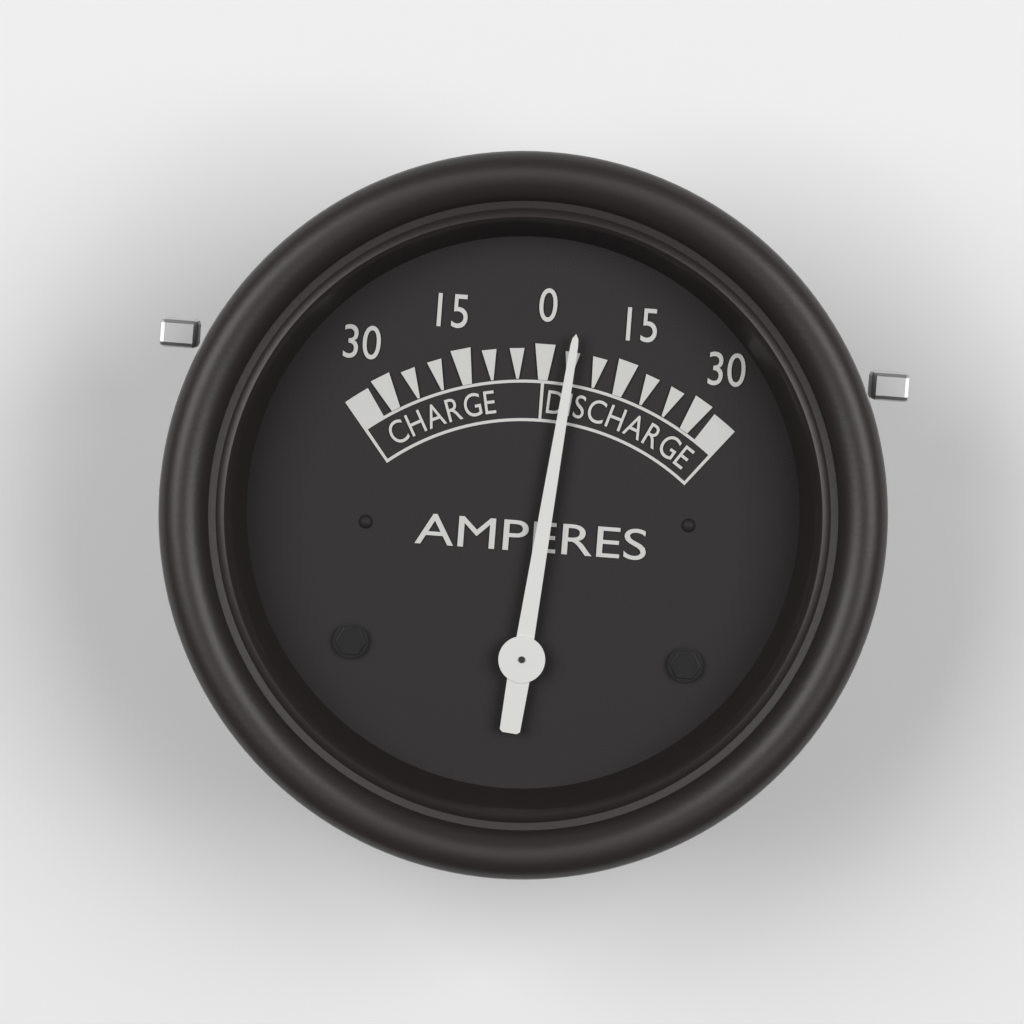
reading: 5 A
